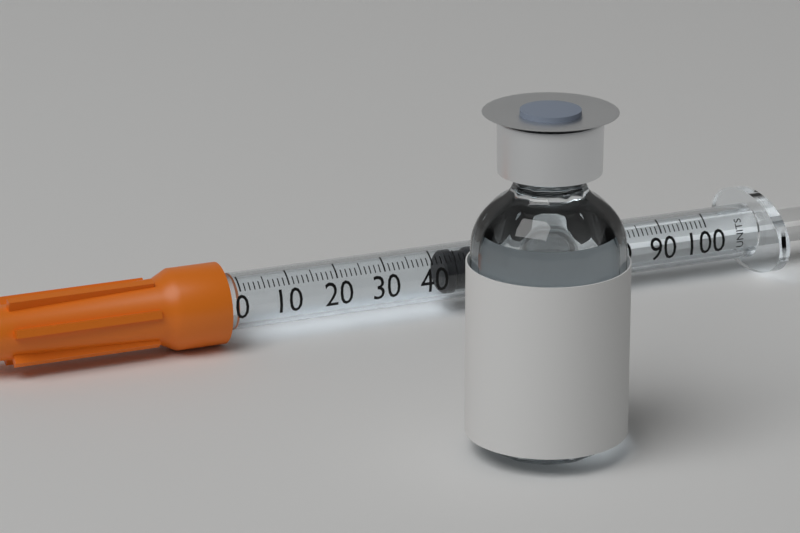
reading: 43 units
